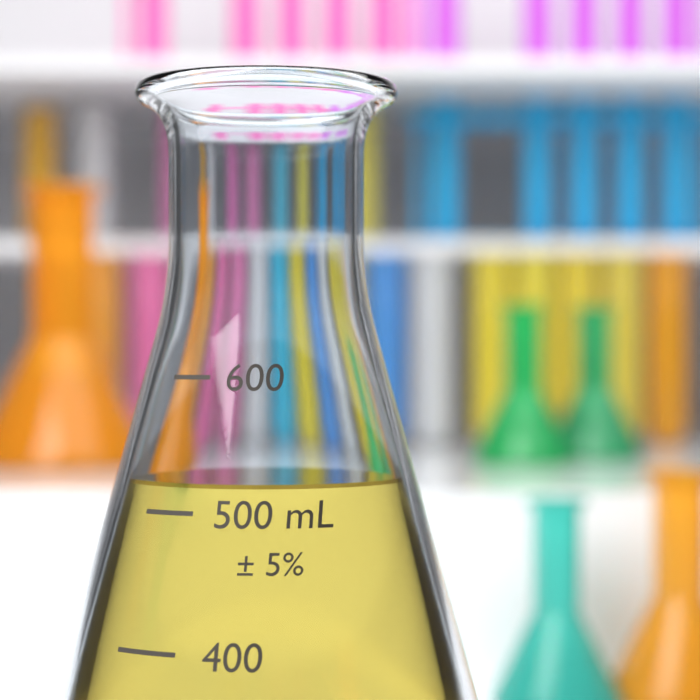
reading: 520 mL
